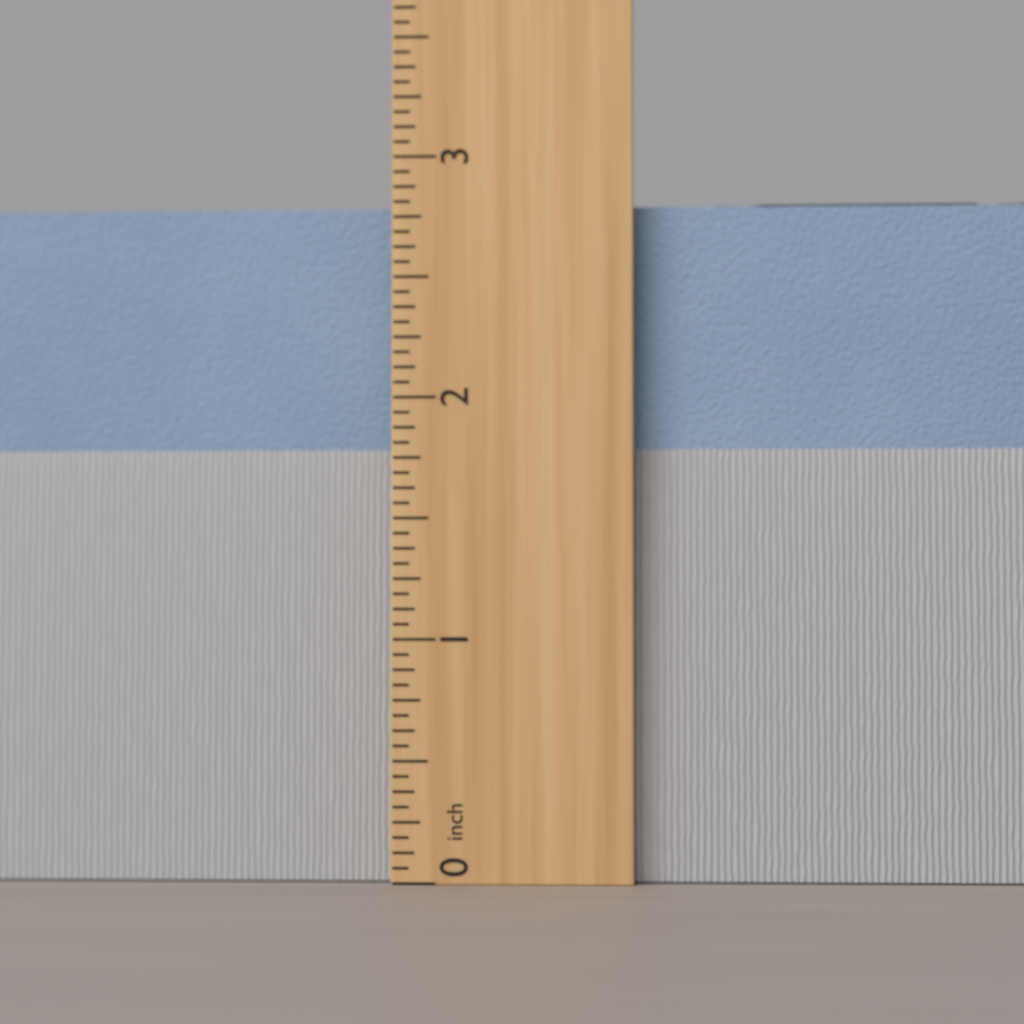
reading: 2.8125 inch
